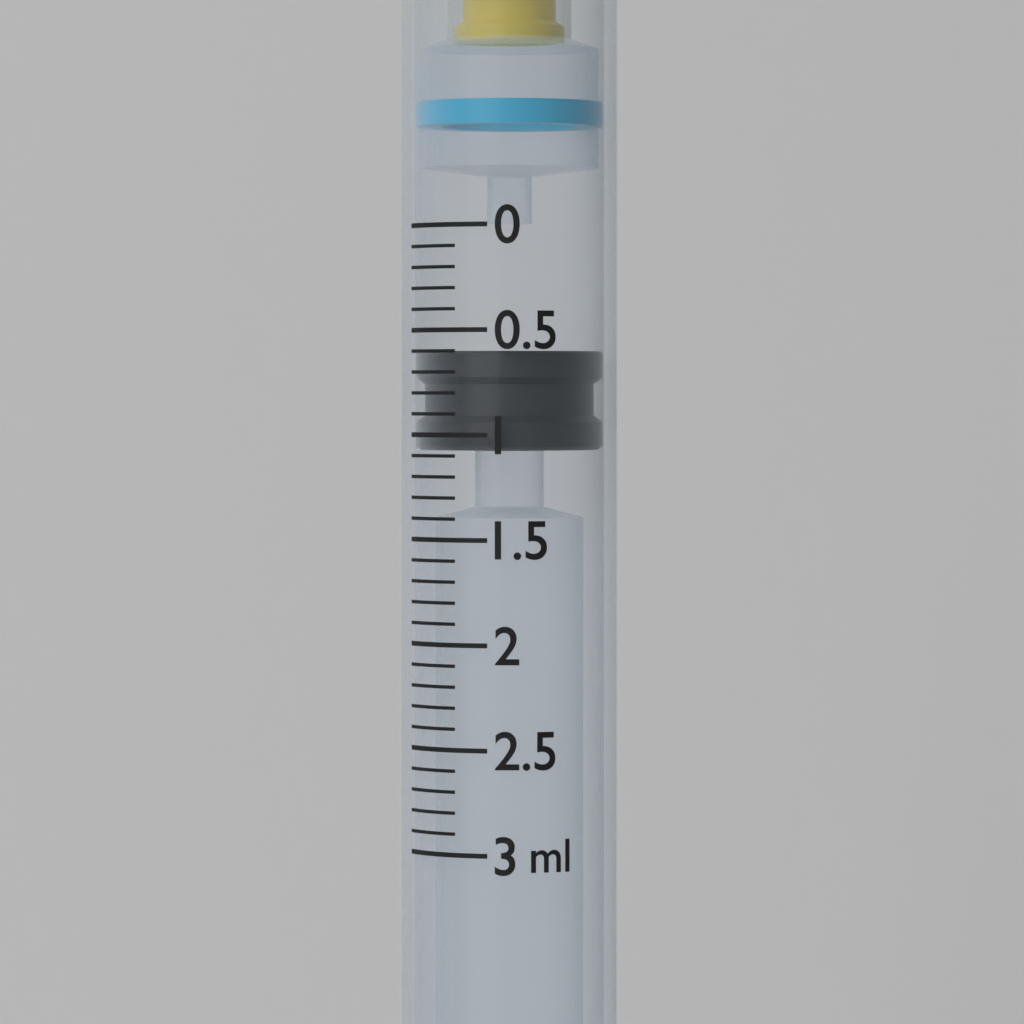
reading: 0.6 ml
